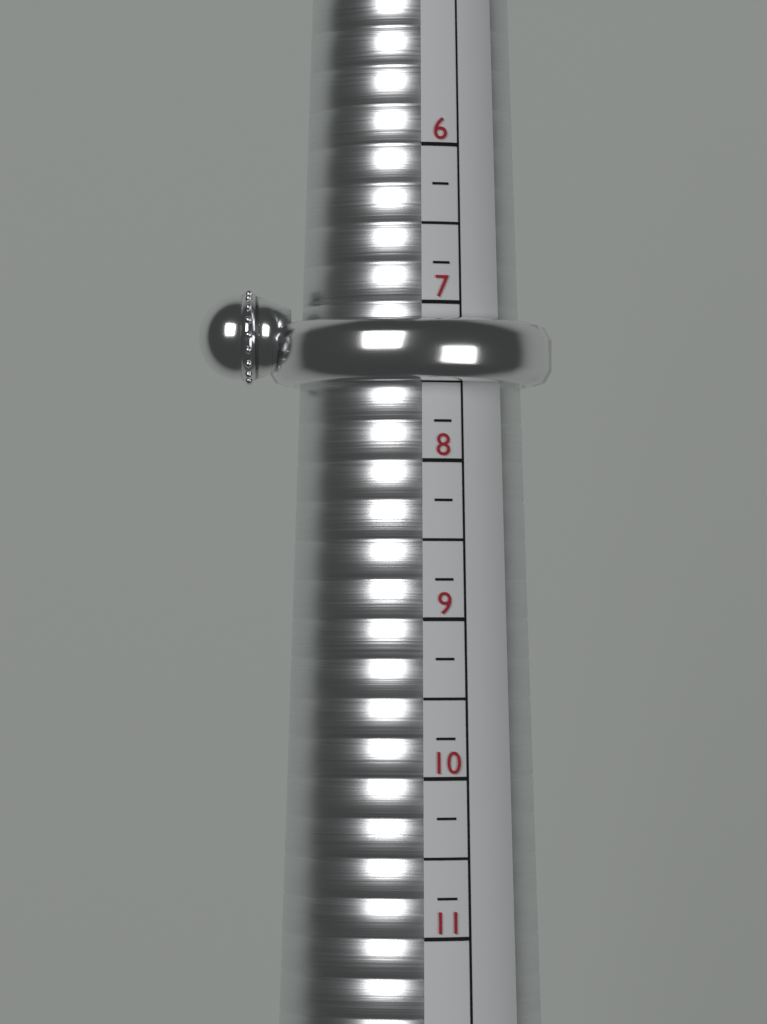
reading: 7.50 (no unit)
